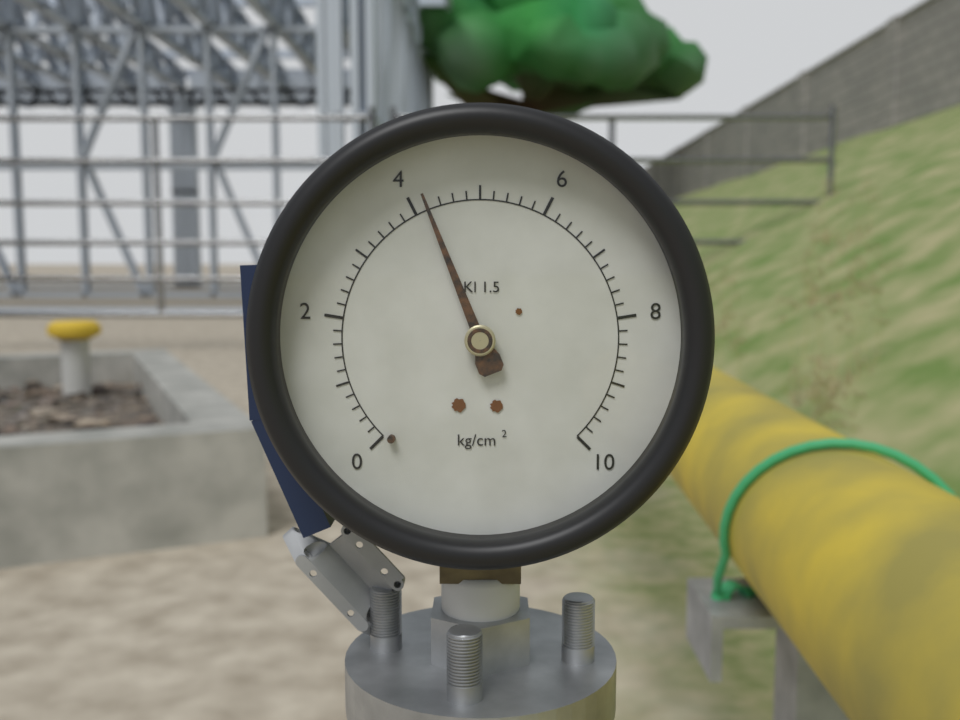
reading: 4.2 kg/cm²
